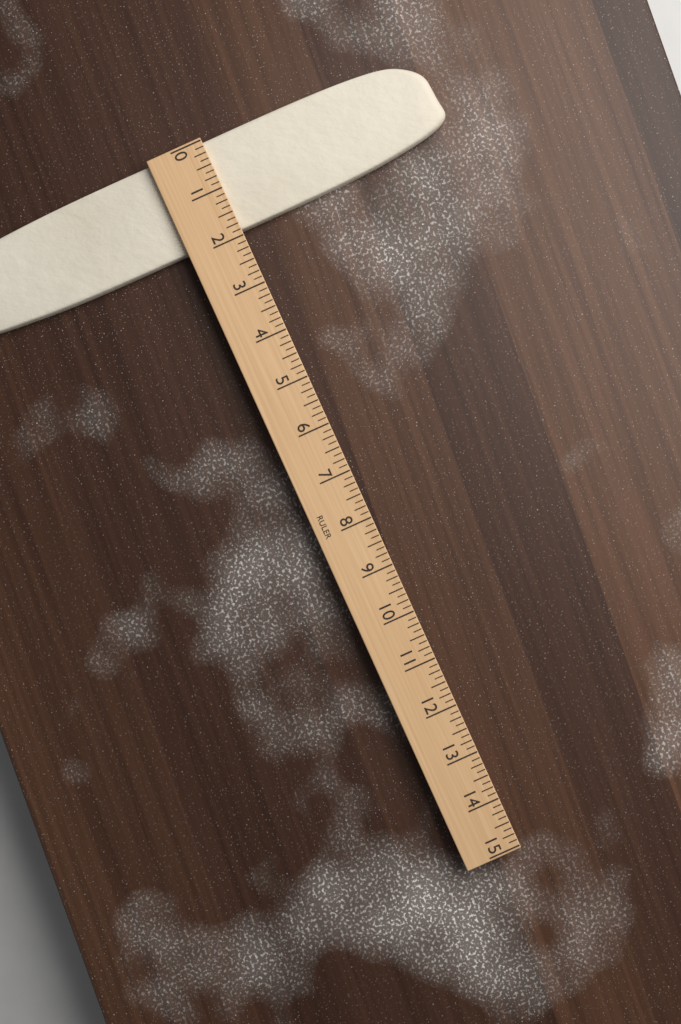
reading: 1.875 (no unit)
